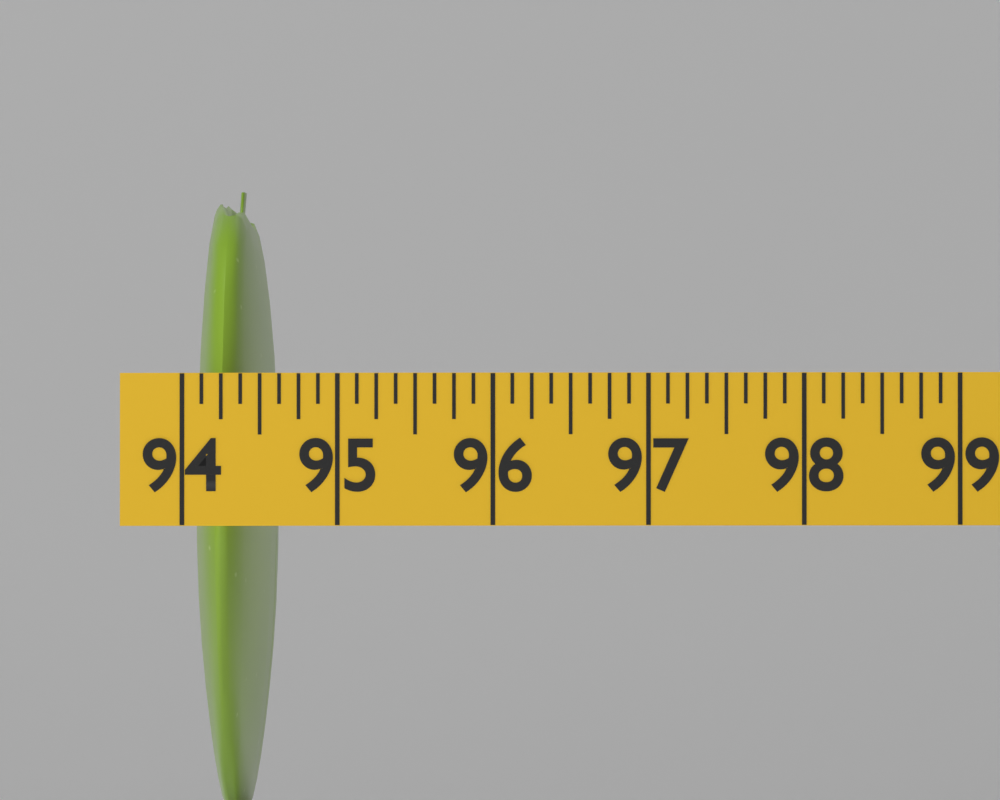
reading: 94.500 (no unit)
